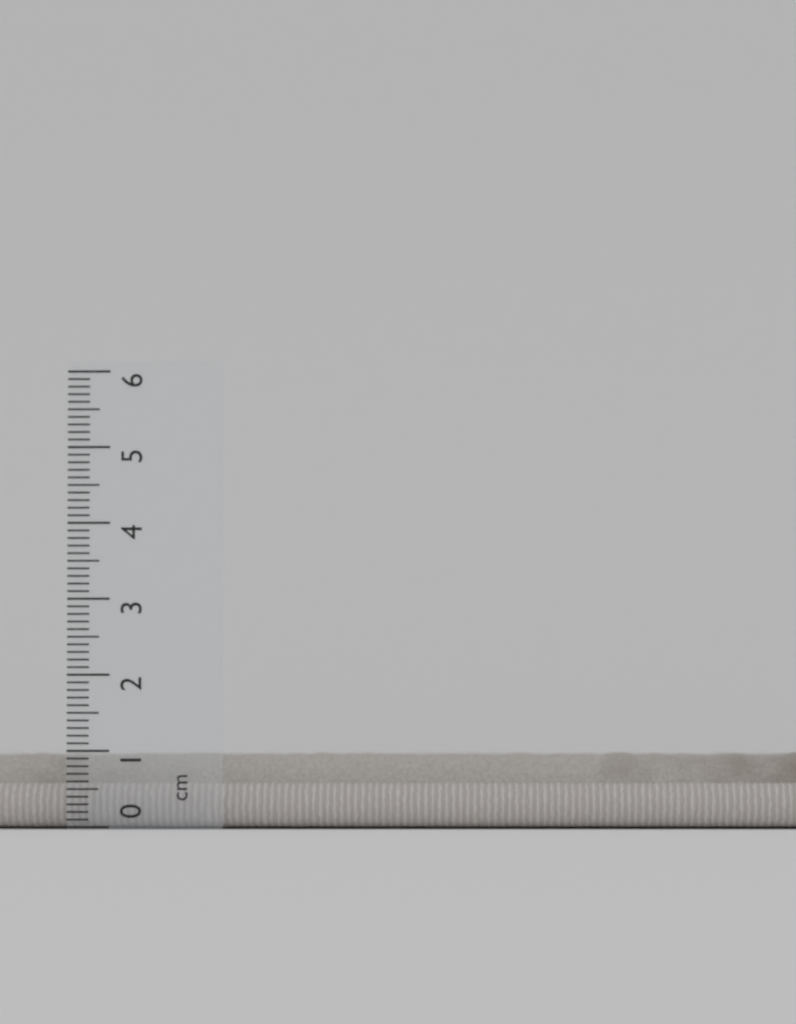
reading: 1.0 cm
